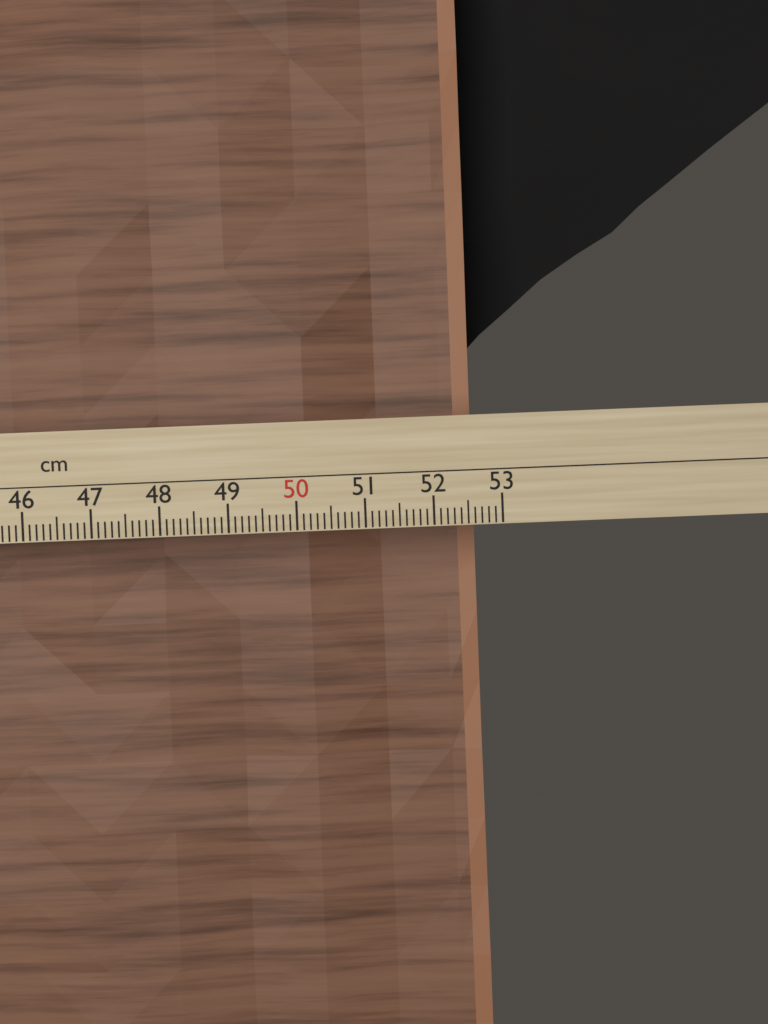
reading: 52.7 cm
